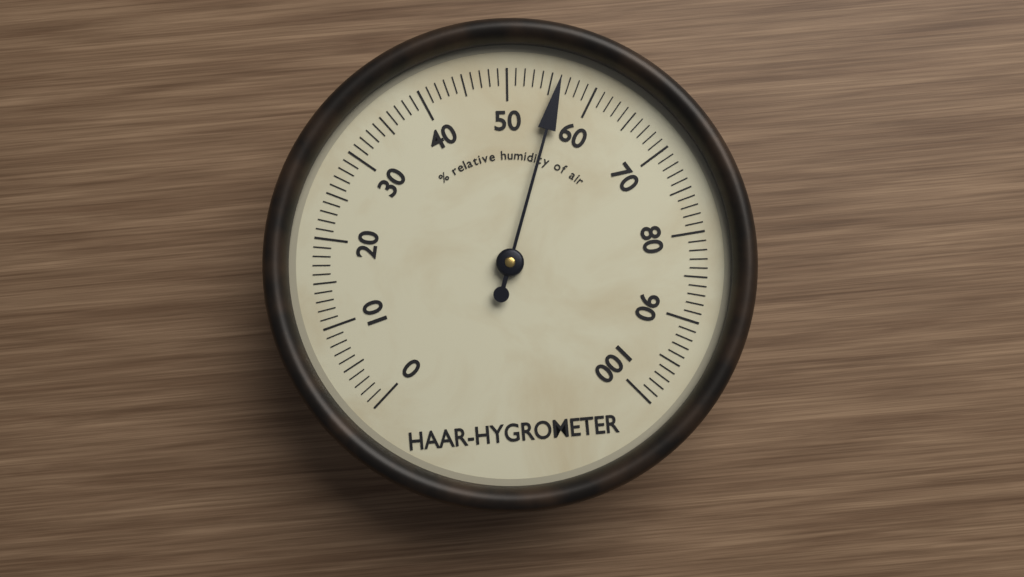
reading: 56 %
